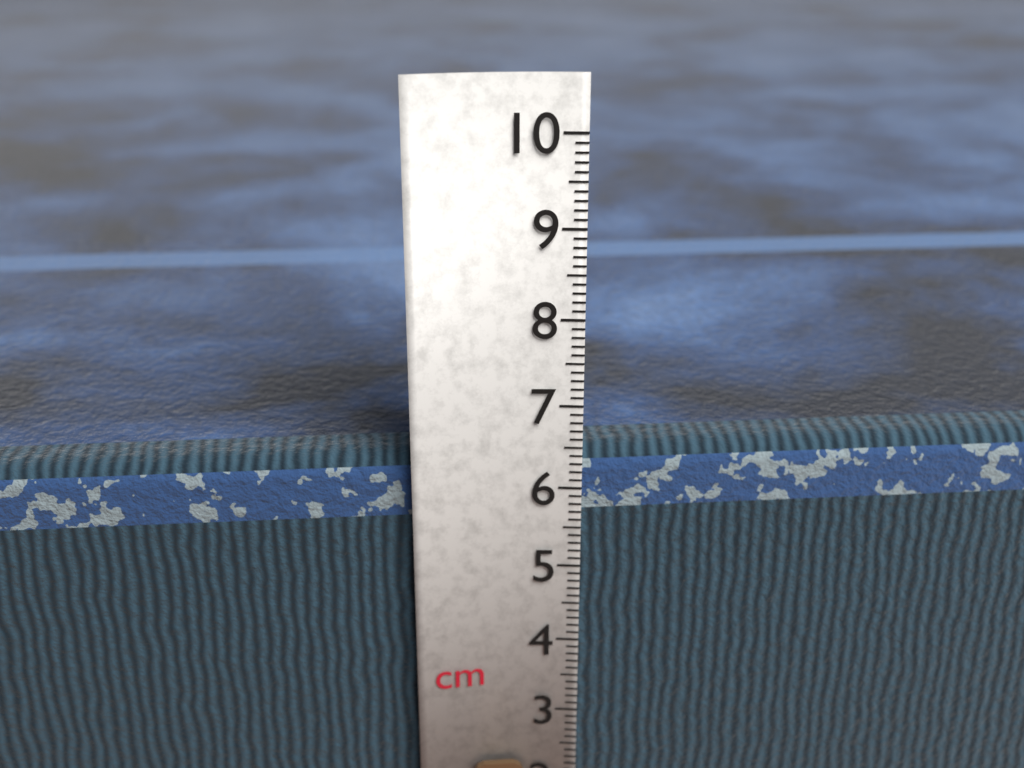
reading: 6.4 cm
